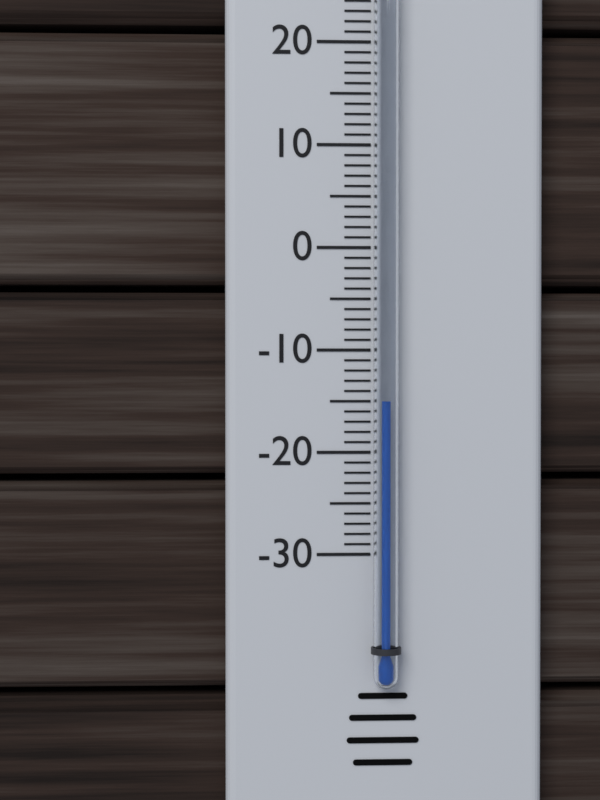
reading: -15 °C
